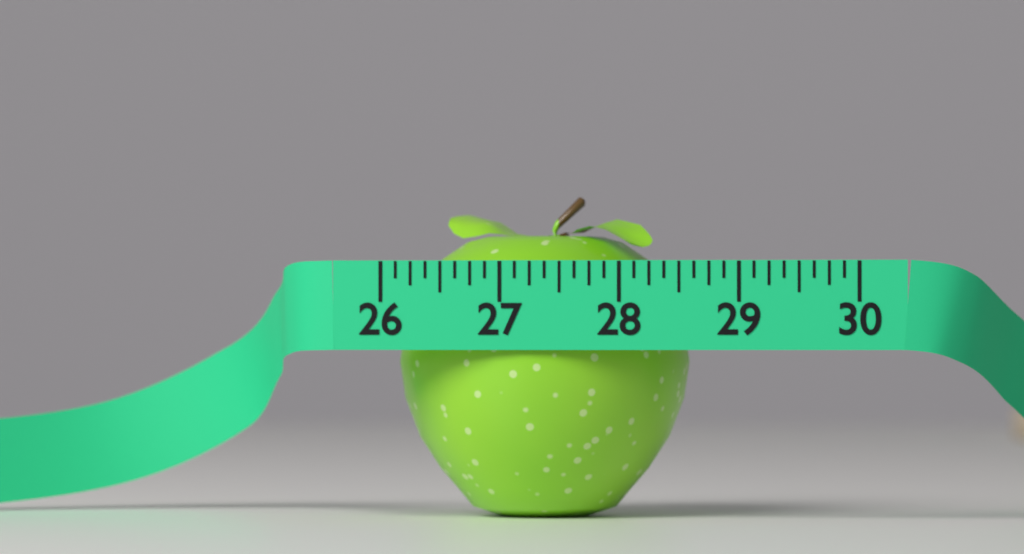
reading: 28.500 (no unit)
